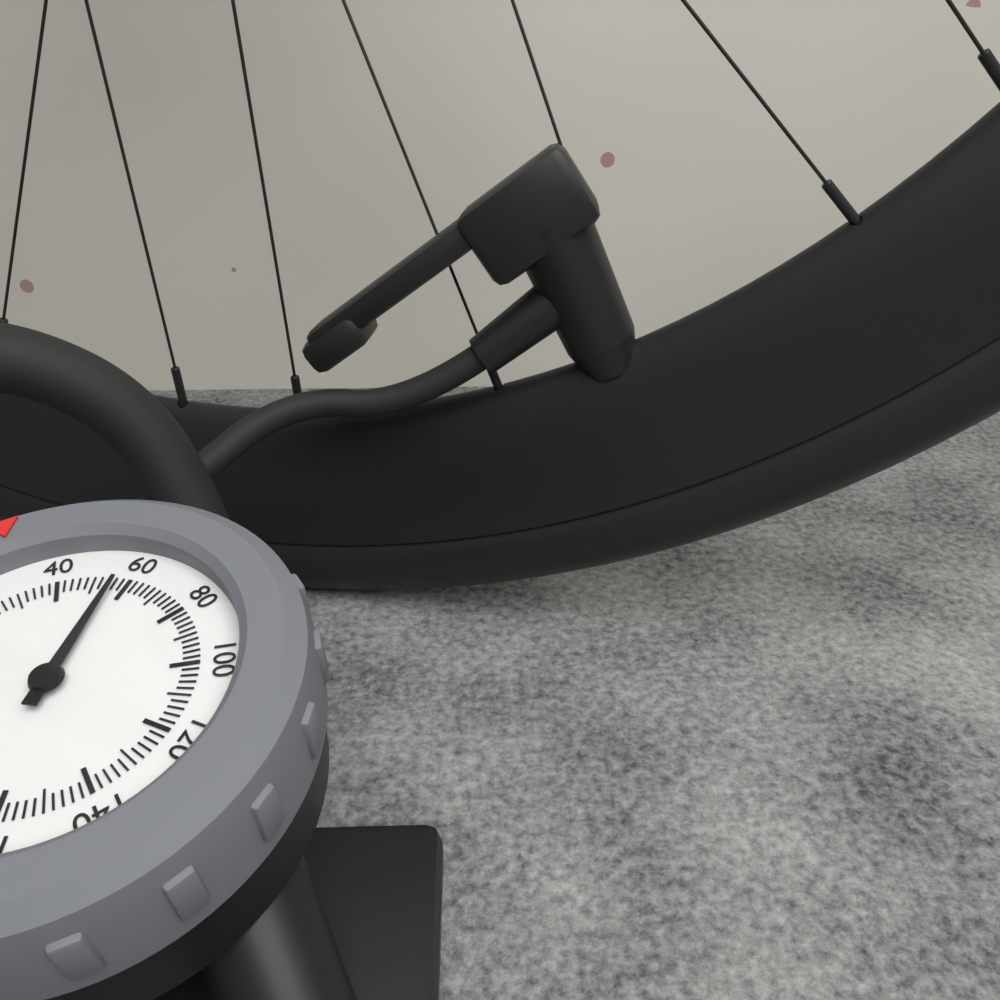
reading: 56 psi
